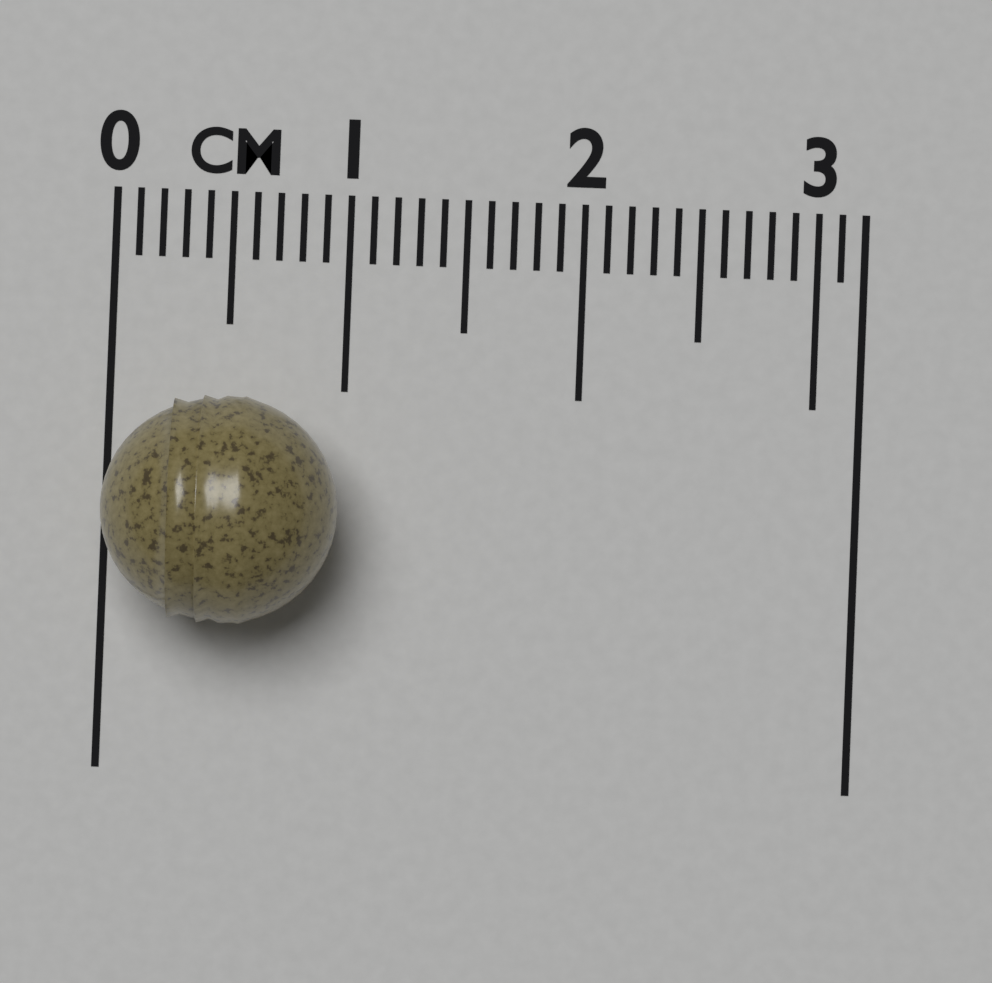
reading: 1.0 cm
